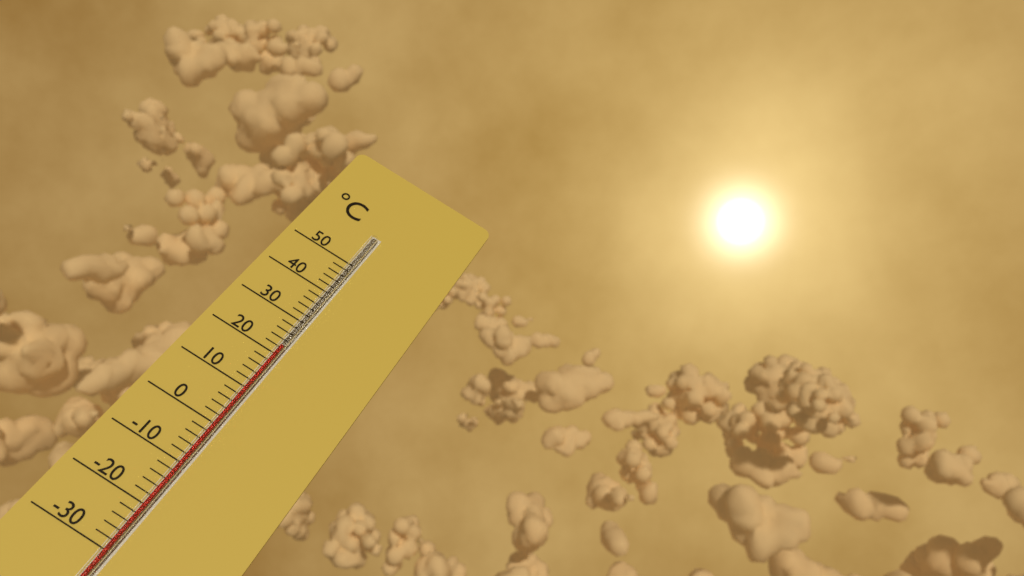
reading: 22 °C
